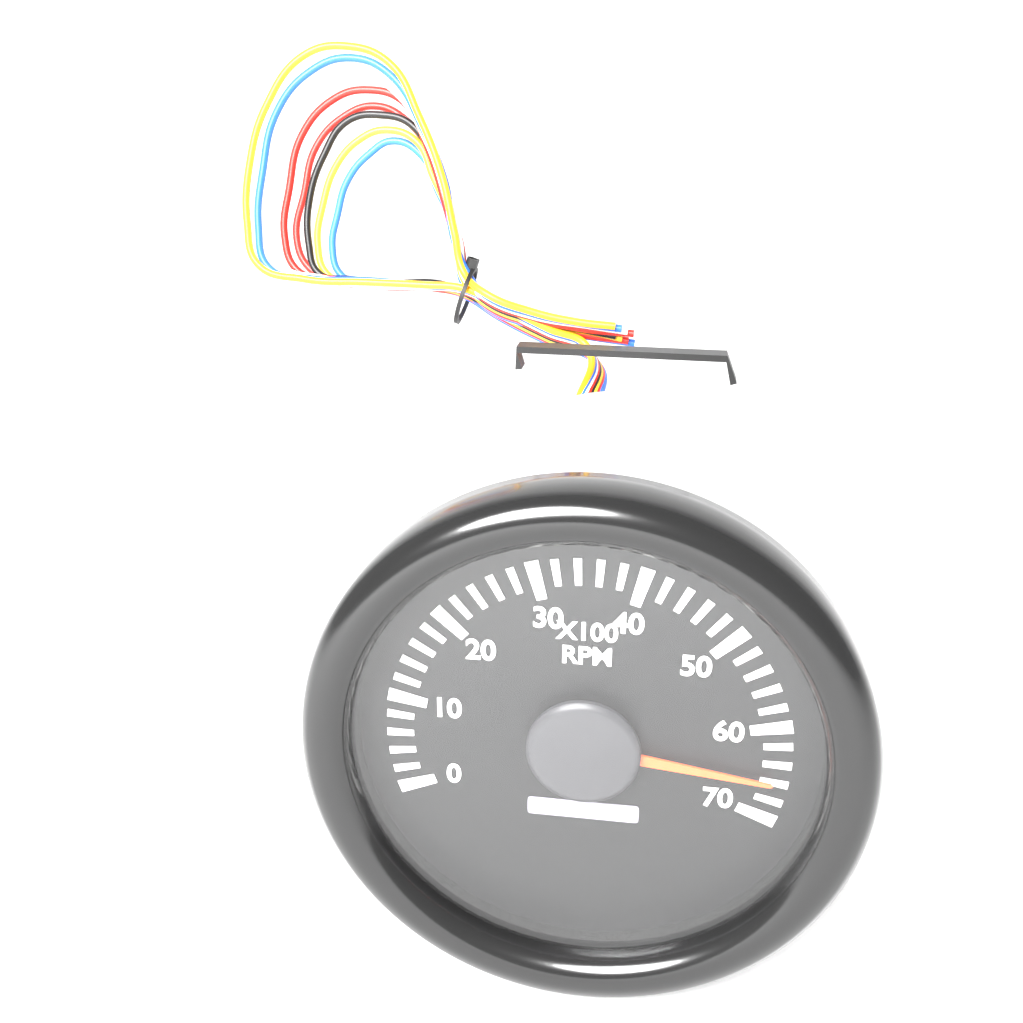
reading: 66 x100 RPM
